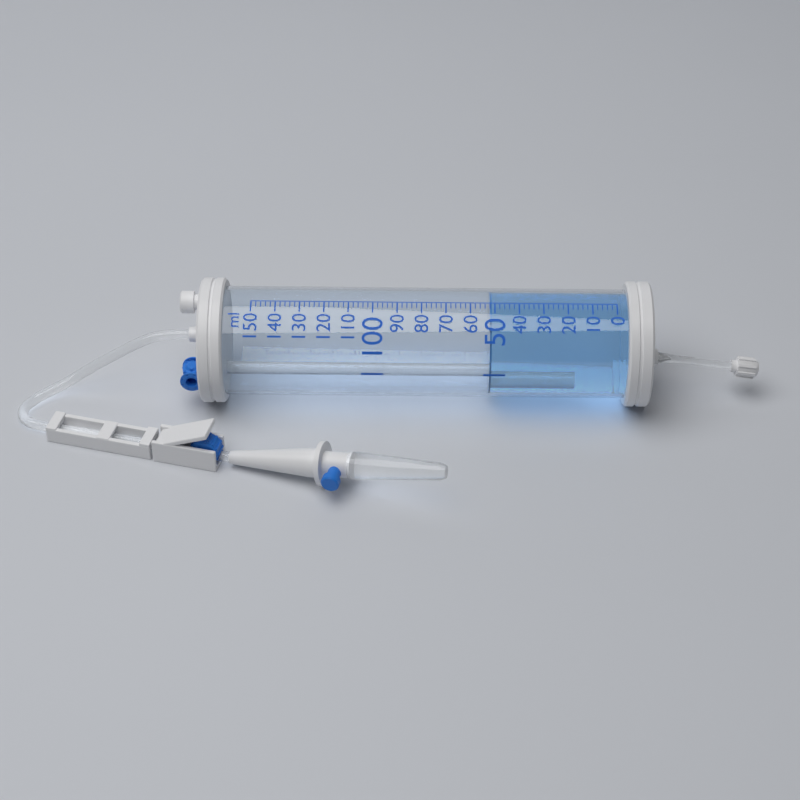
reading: 52 ml
